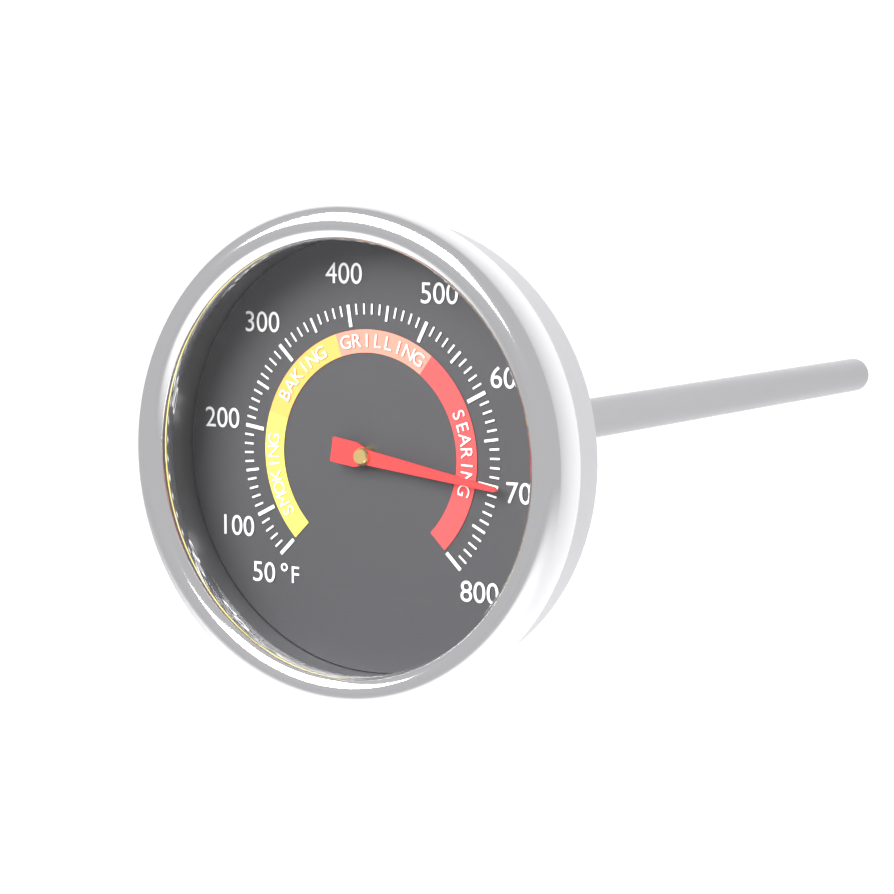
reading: 700 °F
